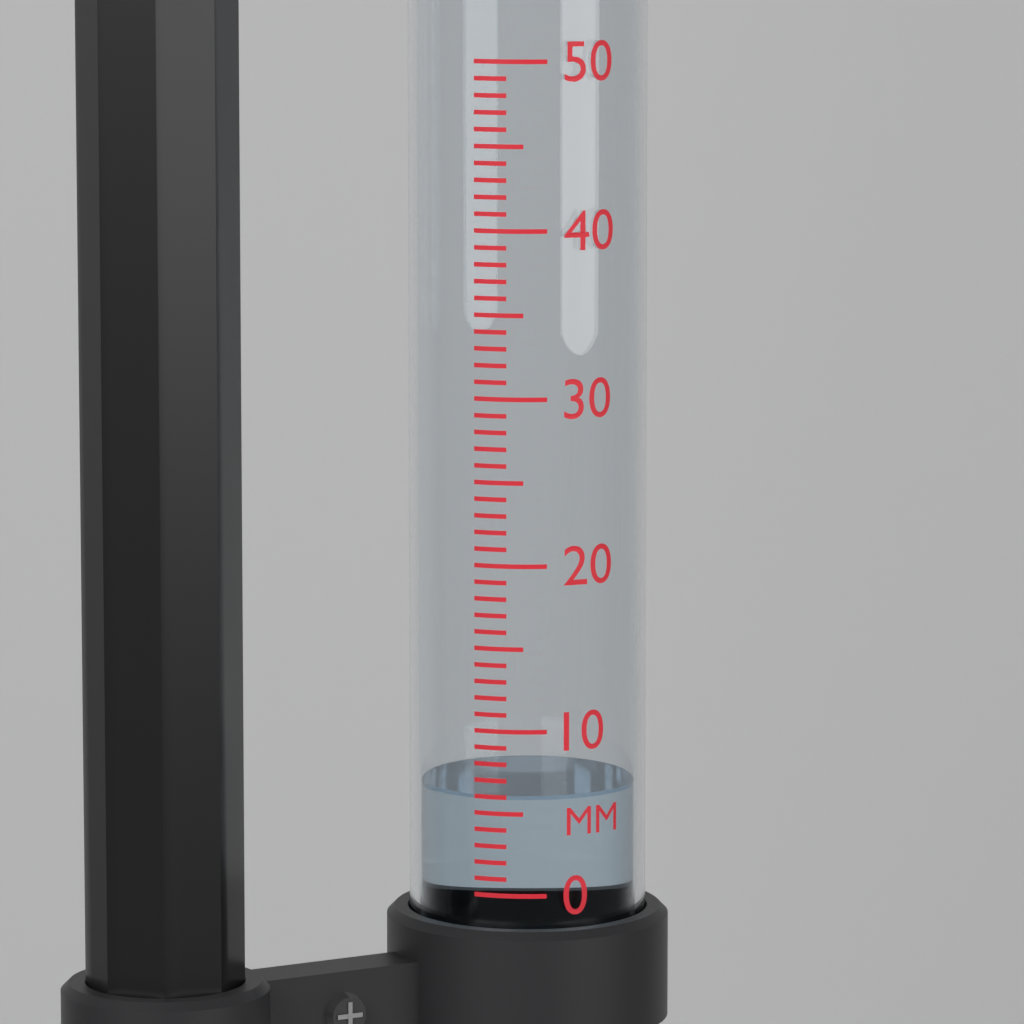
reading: 6 mm
